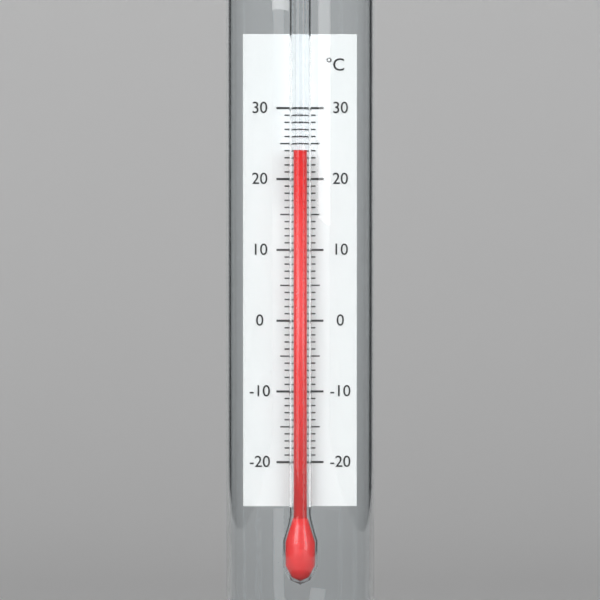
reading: 24 °C
